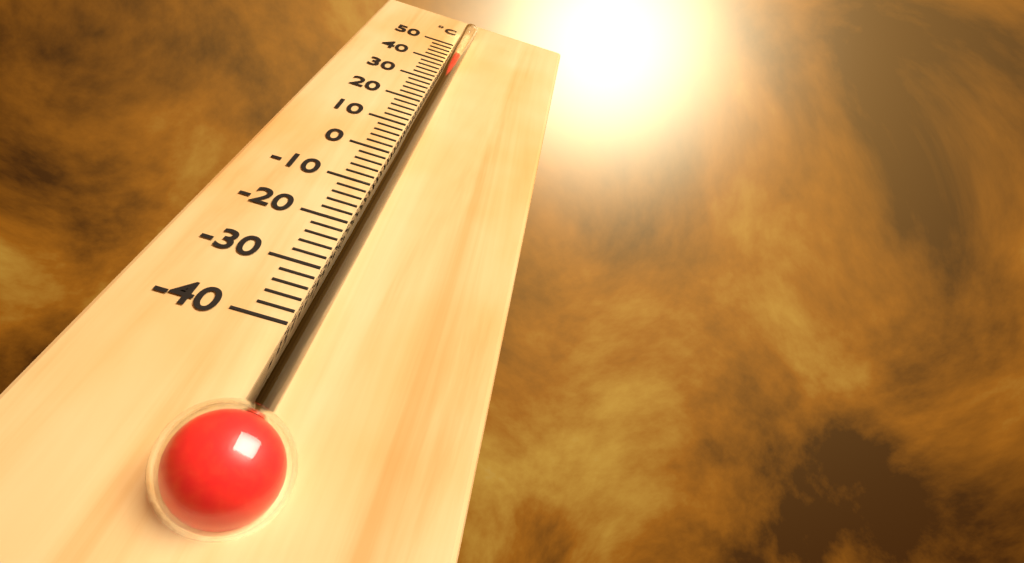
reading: 40 °C
